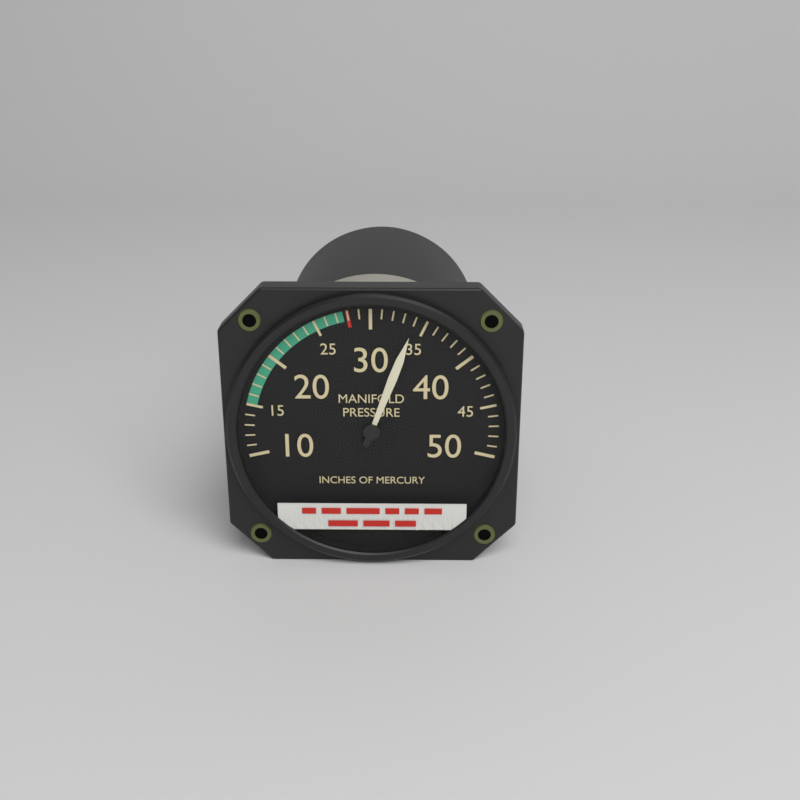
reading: 34 inHg
